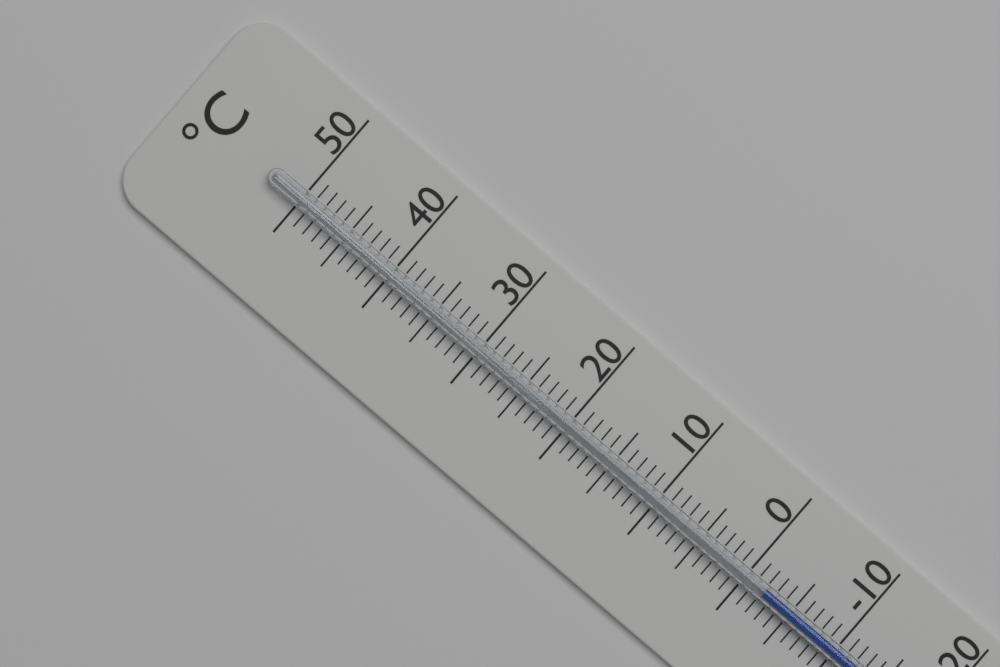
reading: -2 °C
